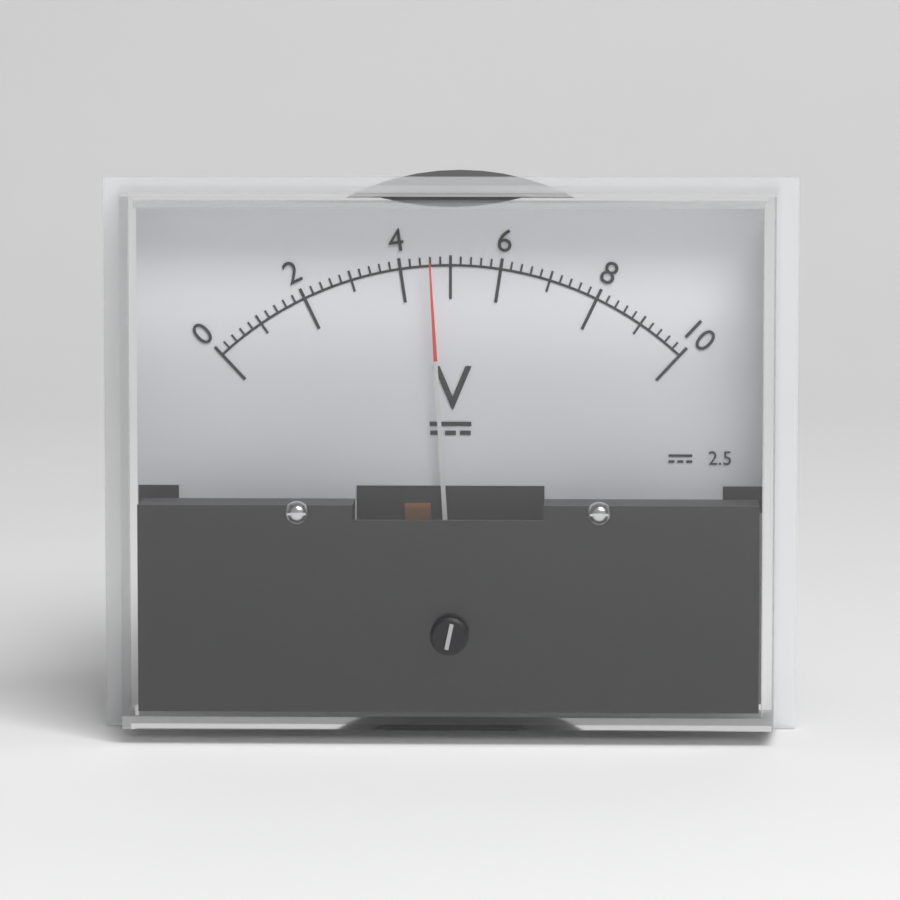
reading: 4.6 V
